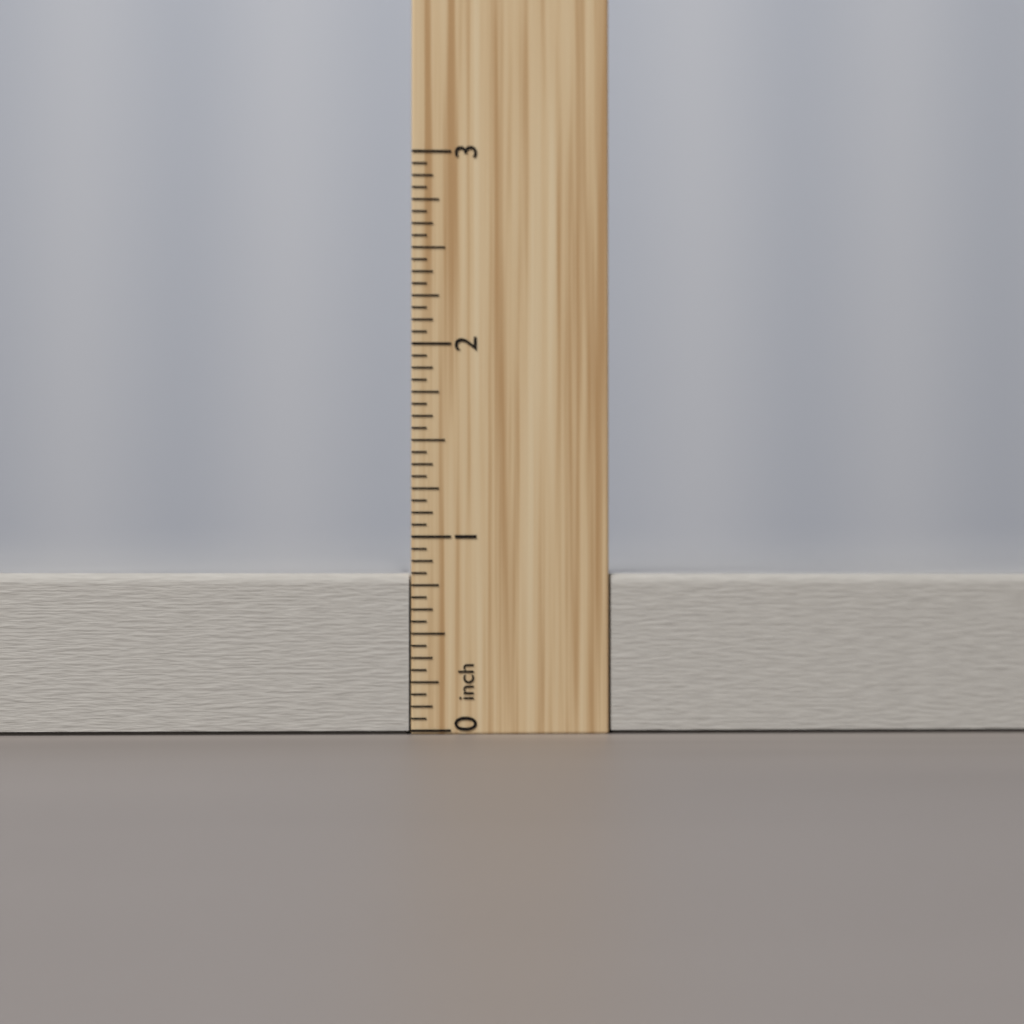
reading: 0.8125 inch
